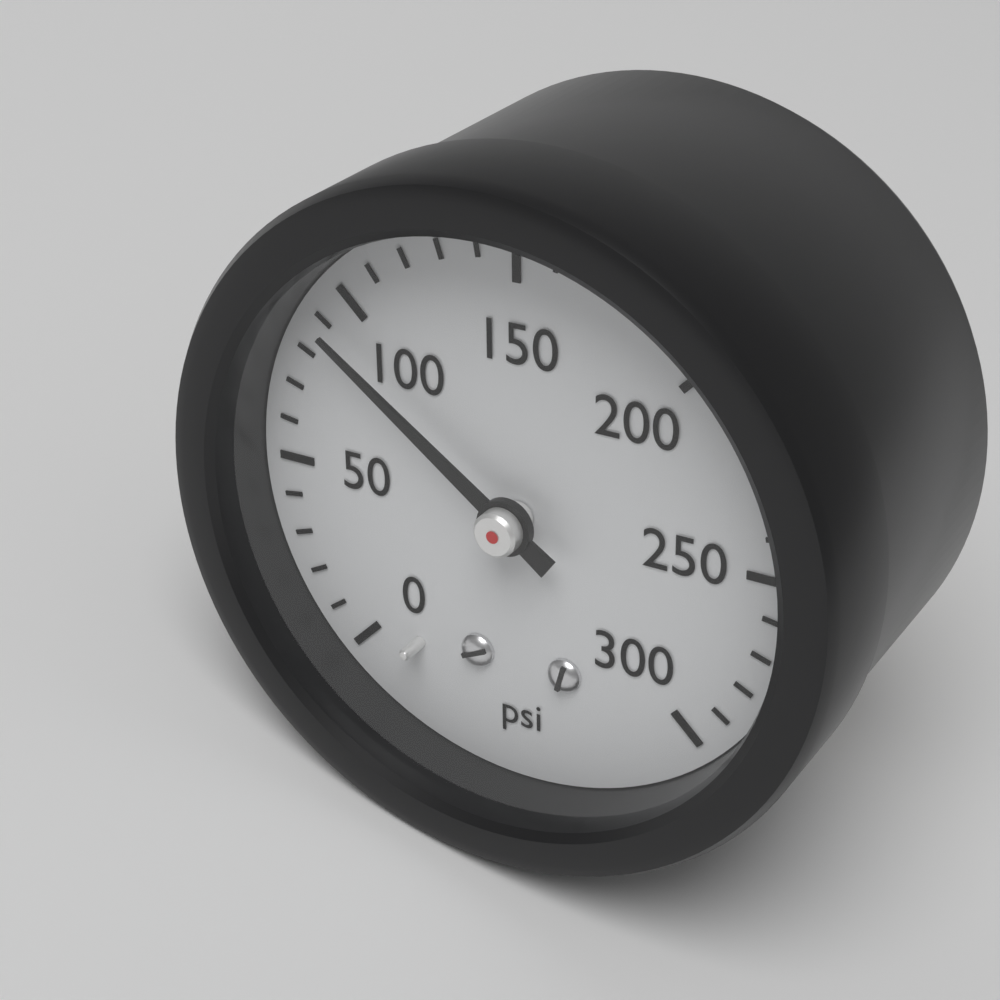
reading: 90 psi
